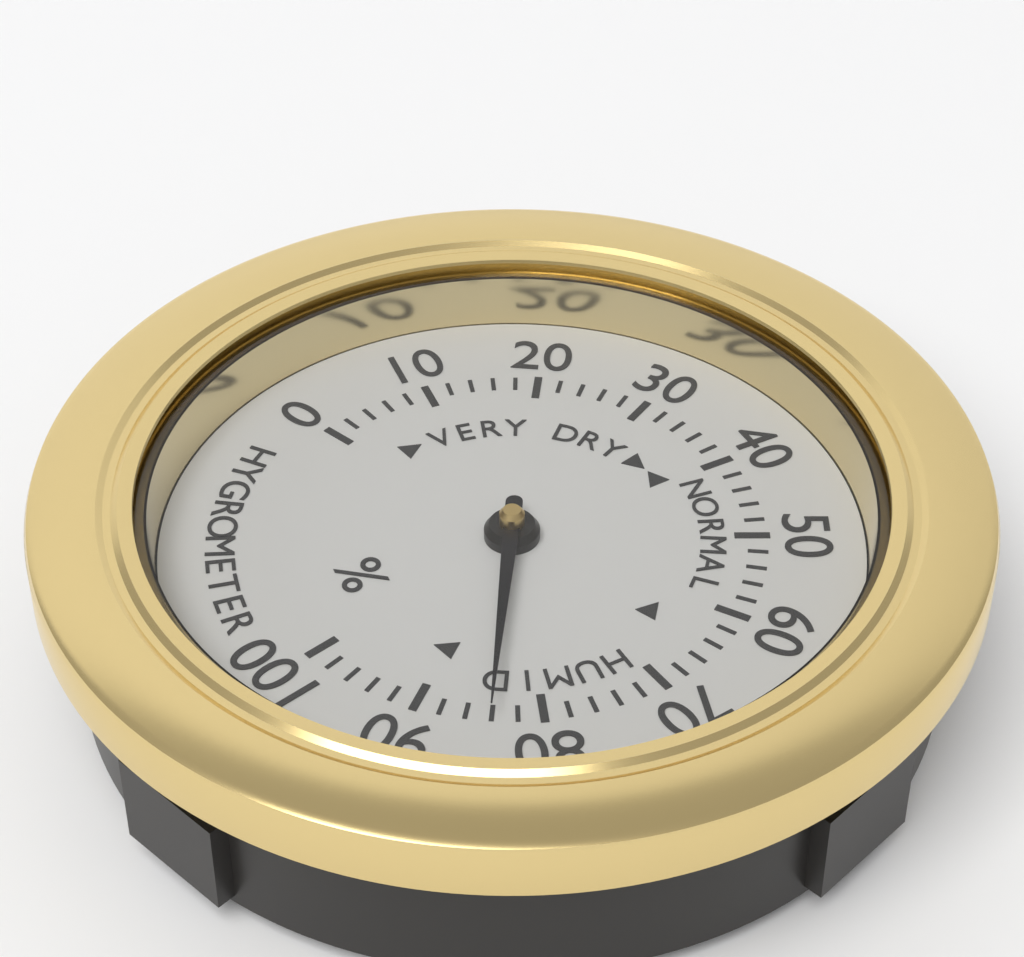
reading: 84 %
